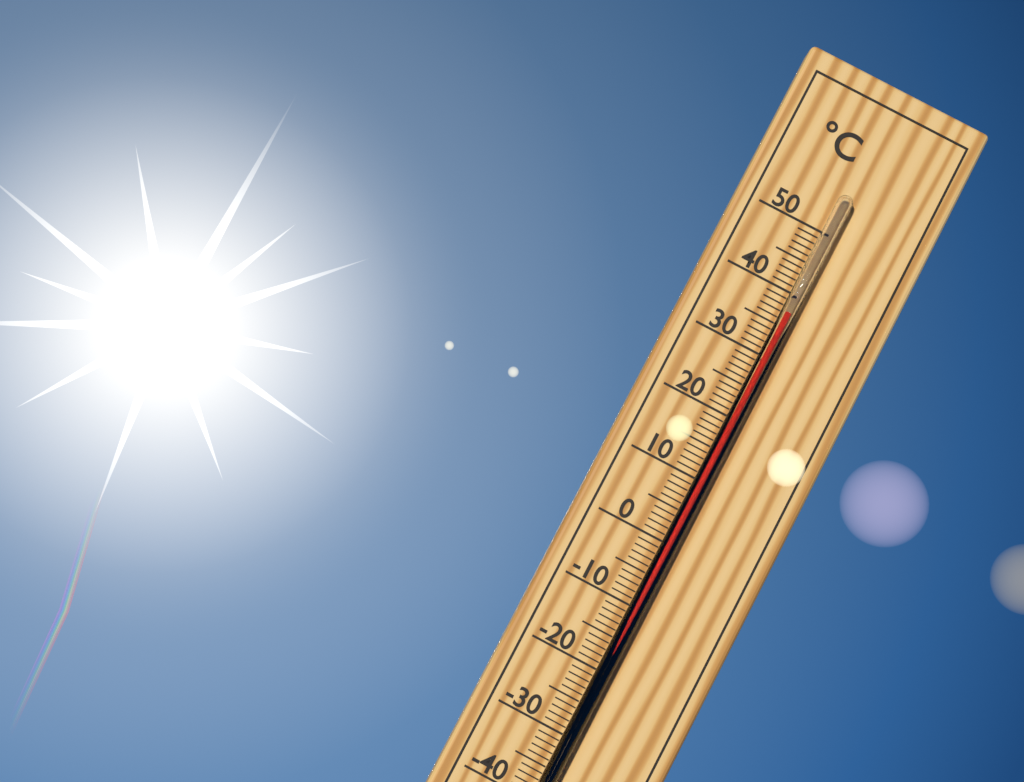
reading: 37 °C
